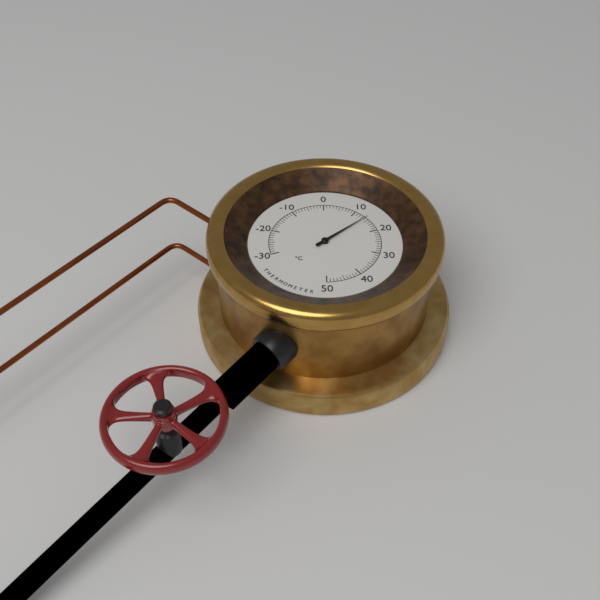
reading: 14 °C
